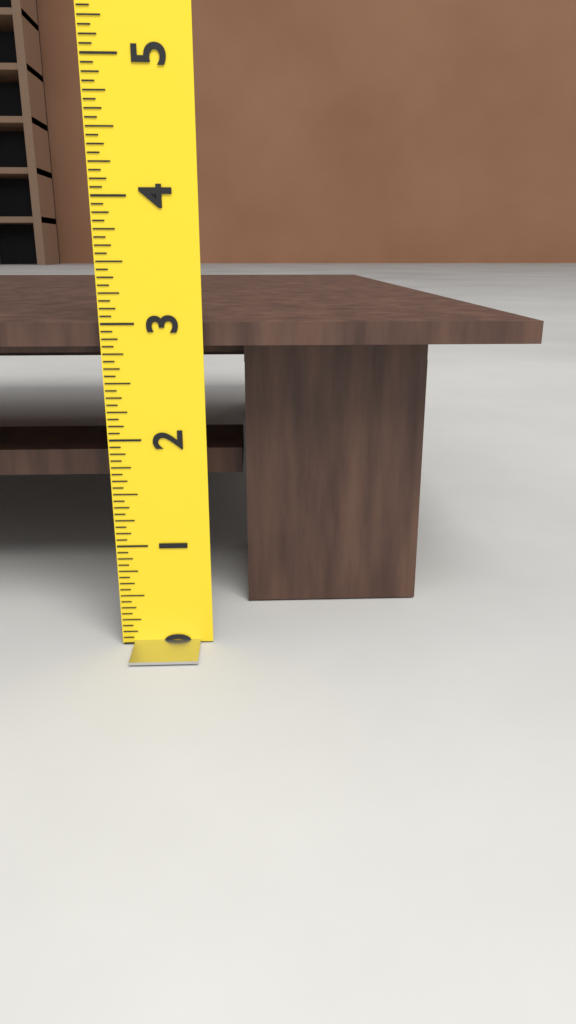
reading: 3.0000 (no unit)
